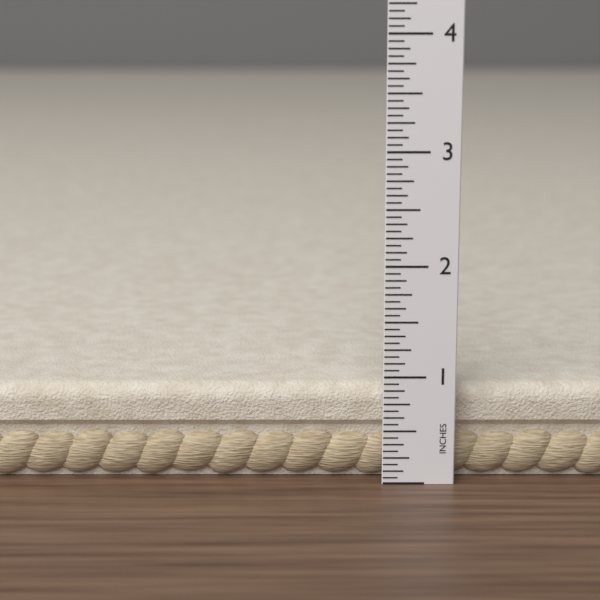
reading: 0.8750 in
